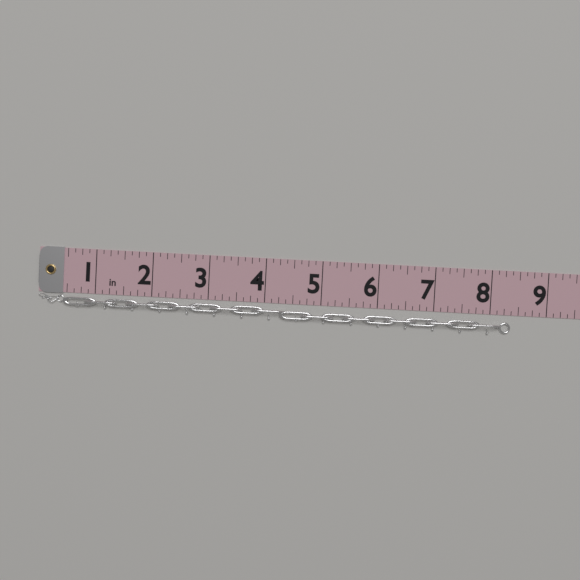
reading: 8.375 in
